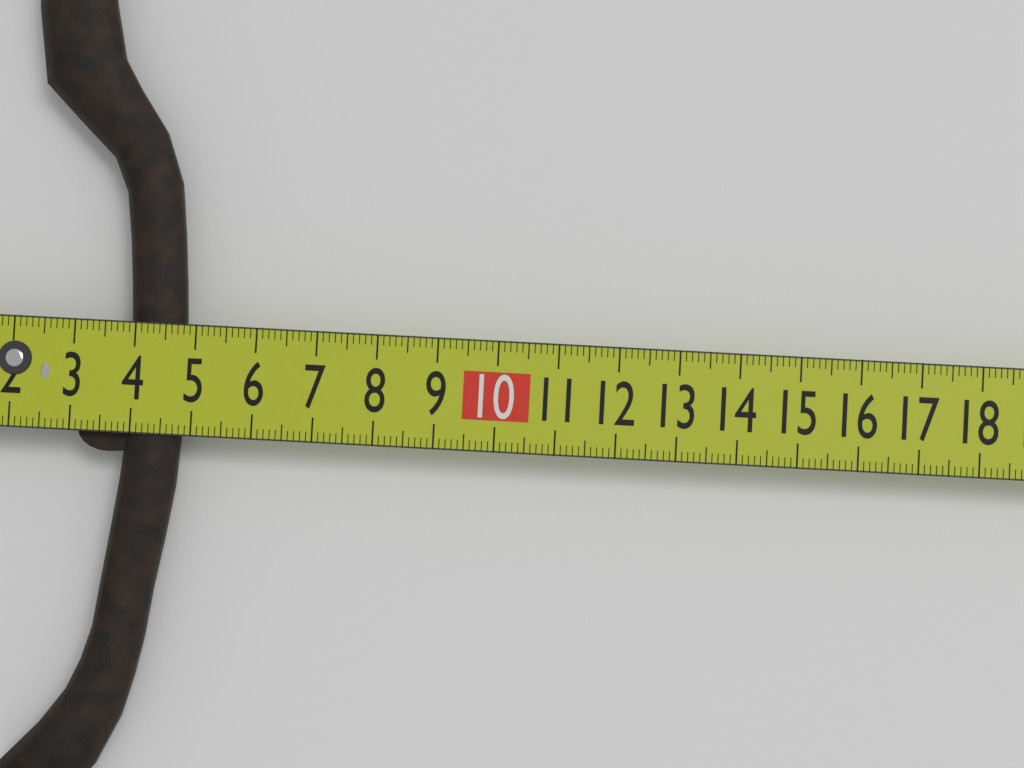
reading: 4.8 cm
